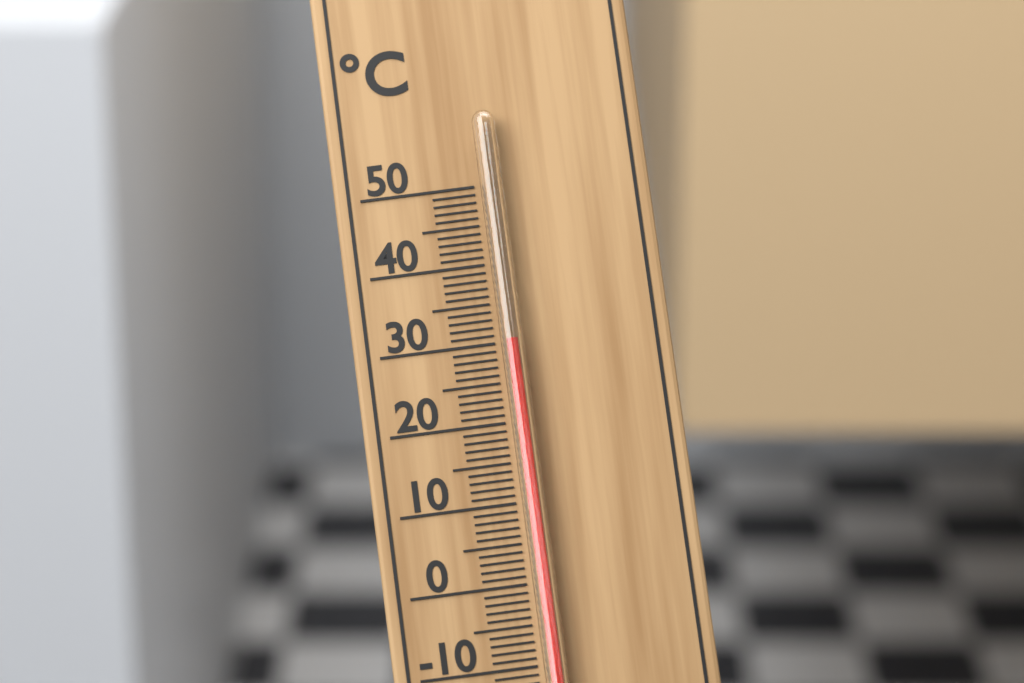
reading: 30 °C
